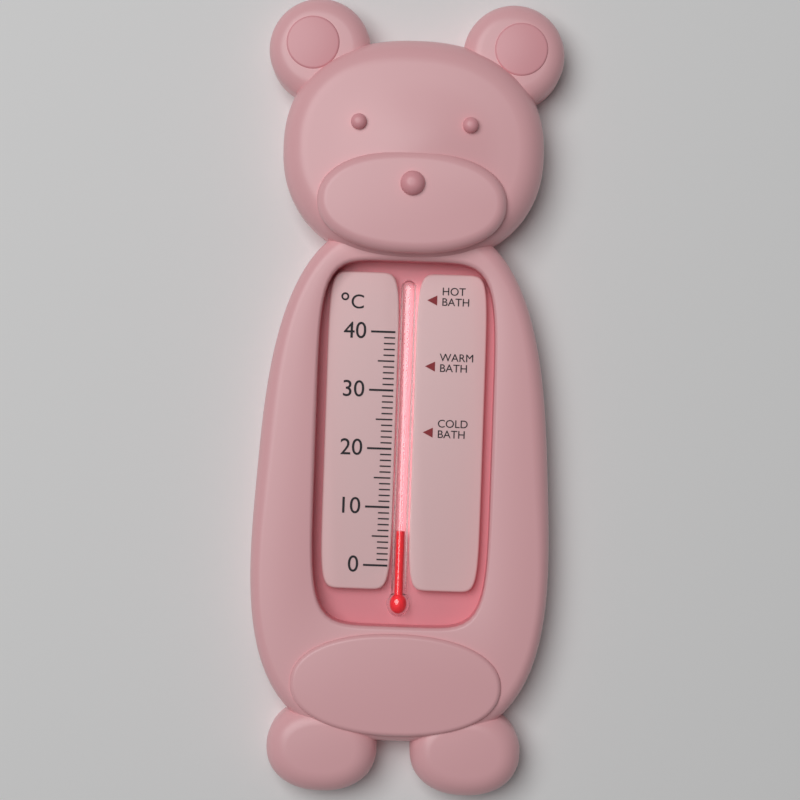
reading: 6 °C
